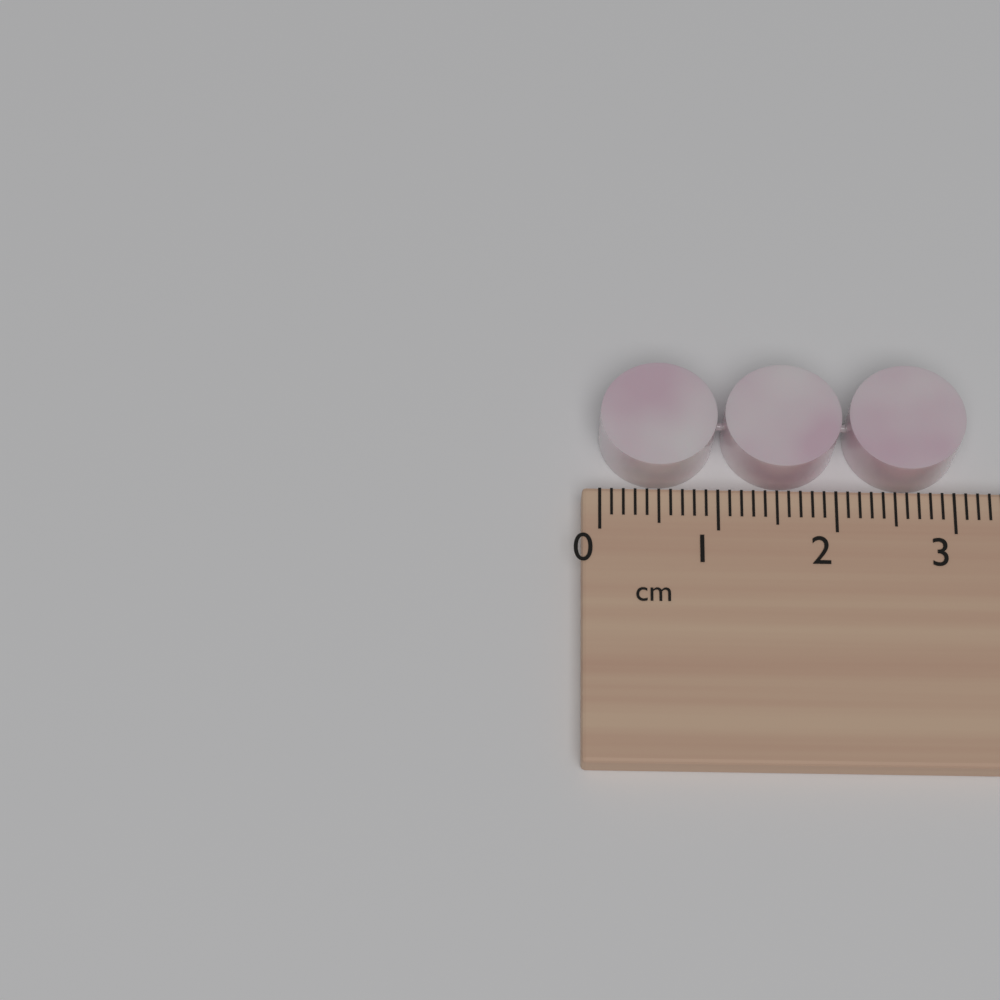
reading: 3.1 cm
